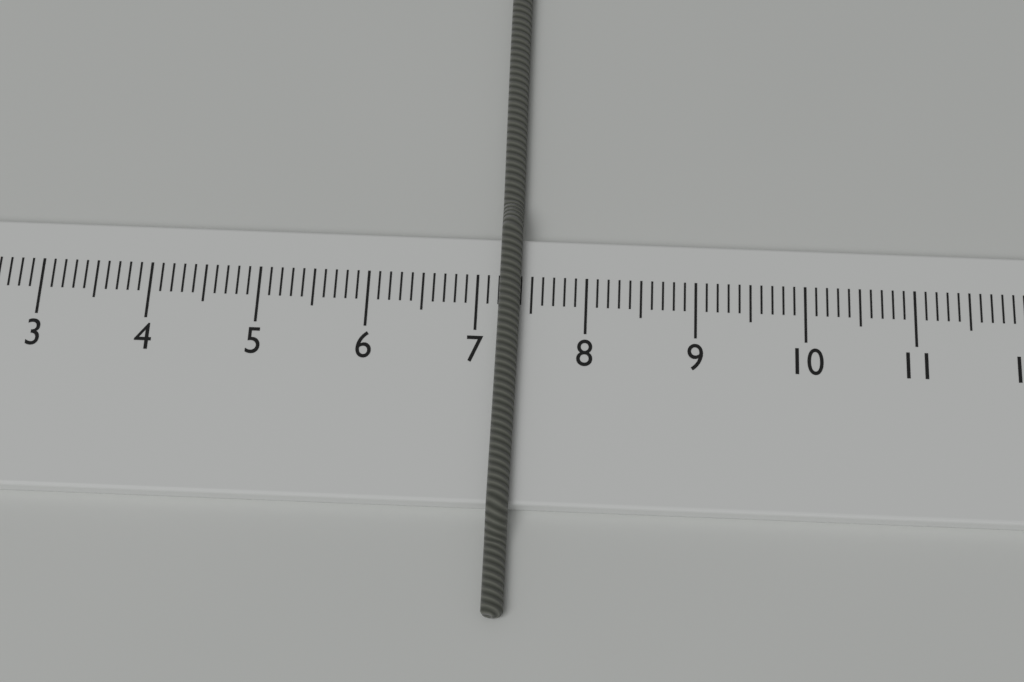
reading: 7.4 cm
